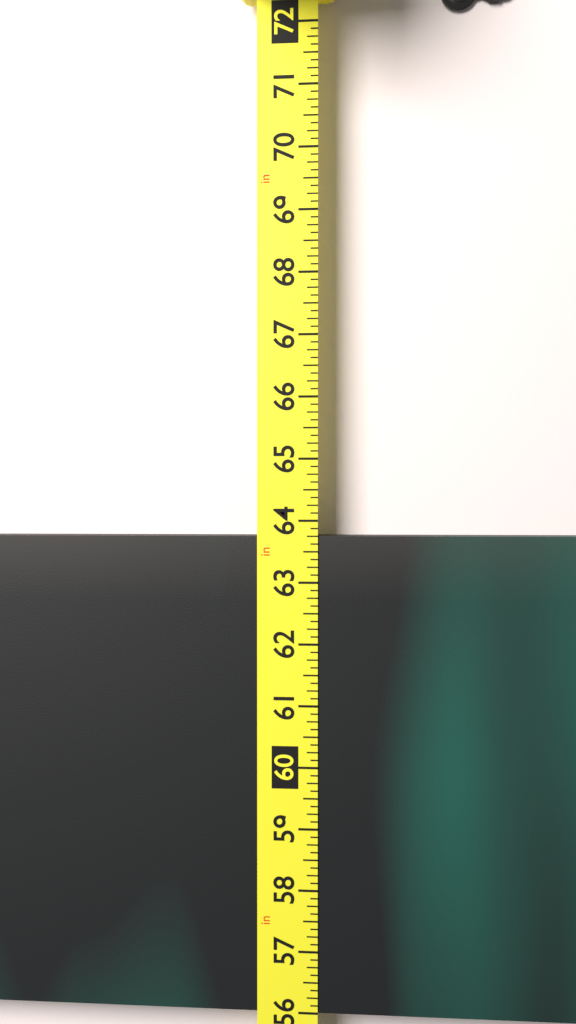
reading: 63.750 in
